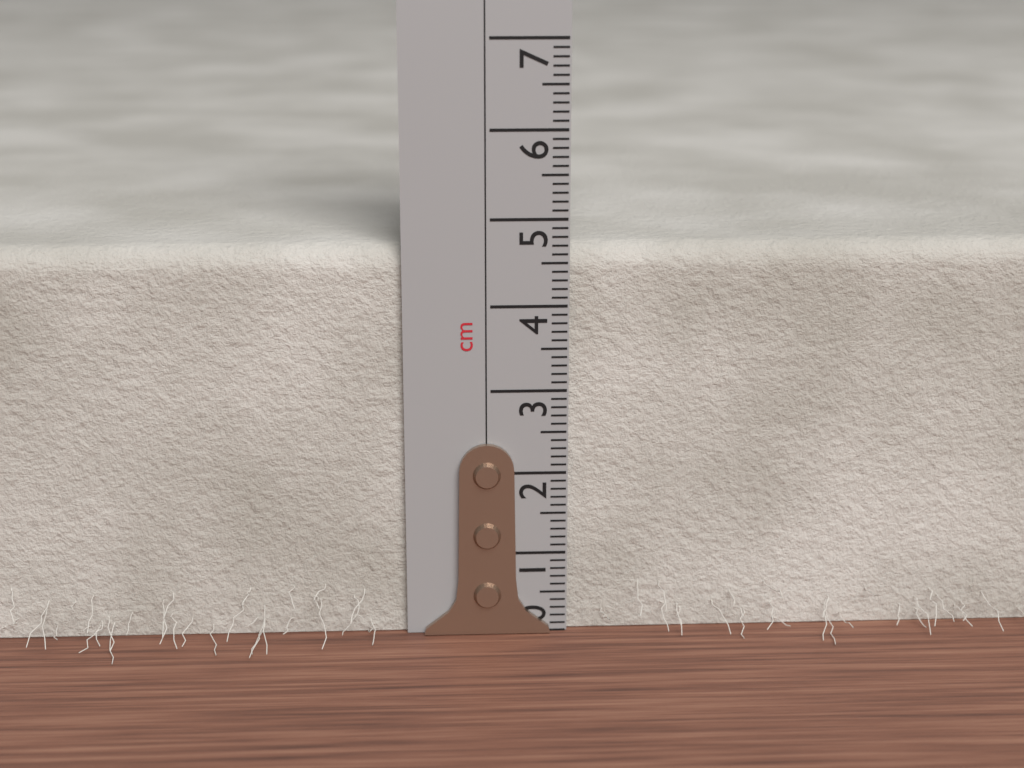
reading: 4.7 cm
